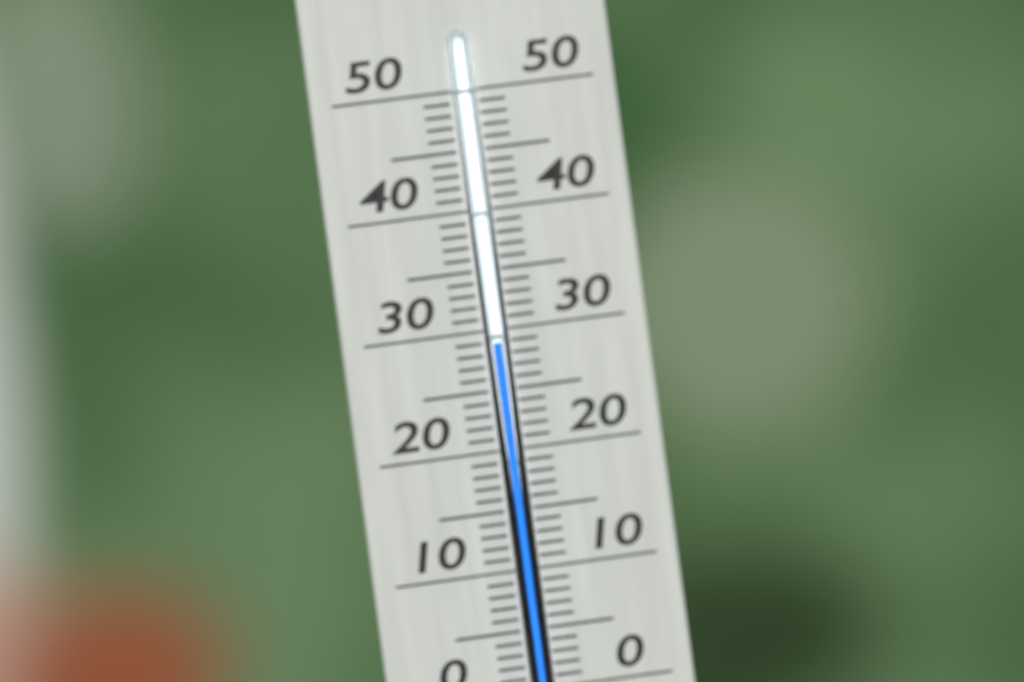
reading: 29 °C
